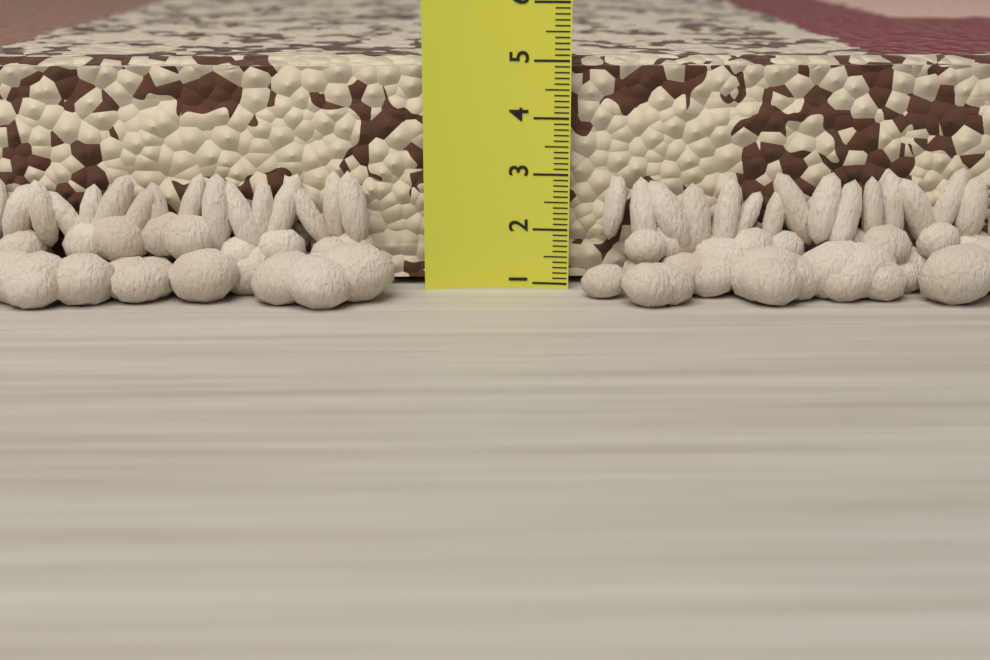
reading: 5.0 (no unit)
